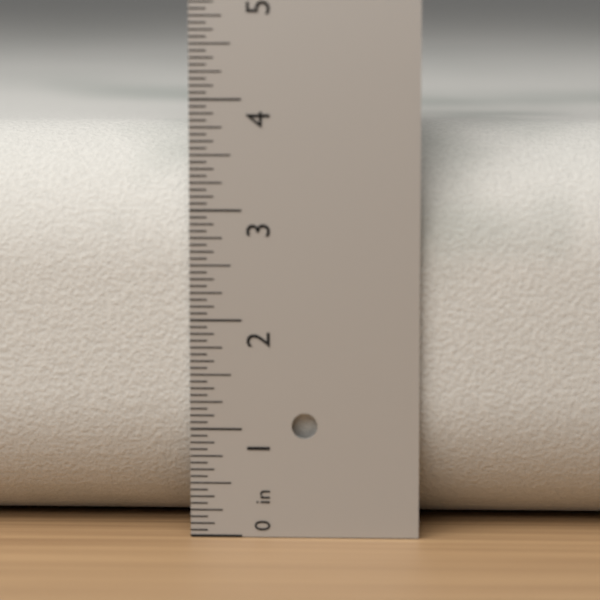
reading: 3.7500 in
